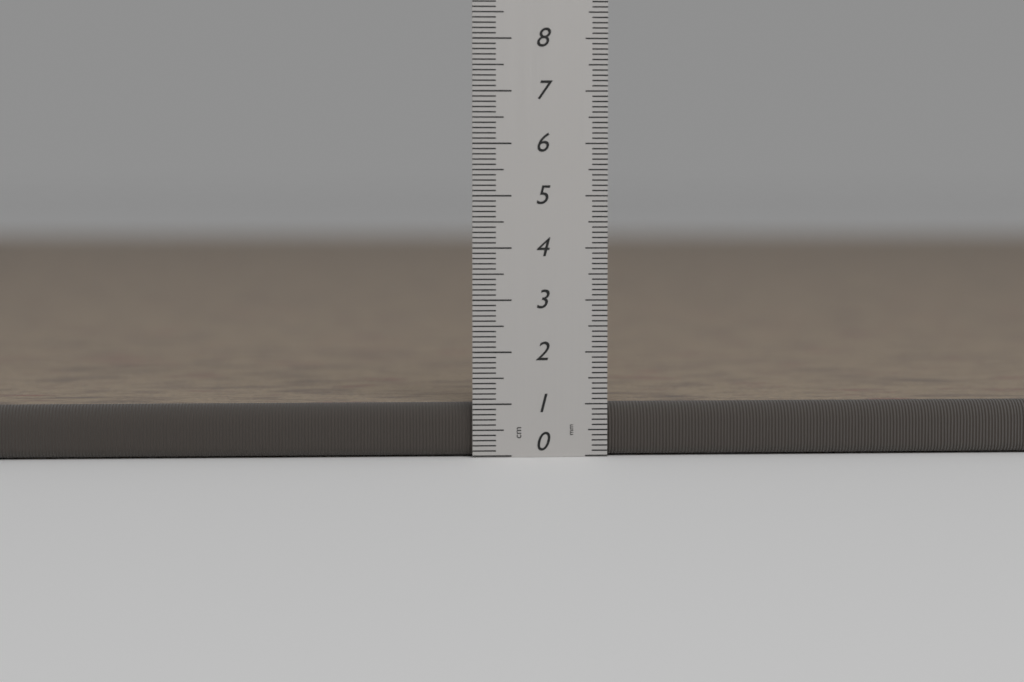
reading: 1.0 cm
